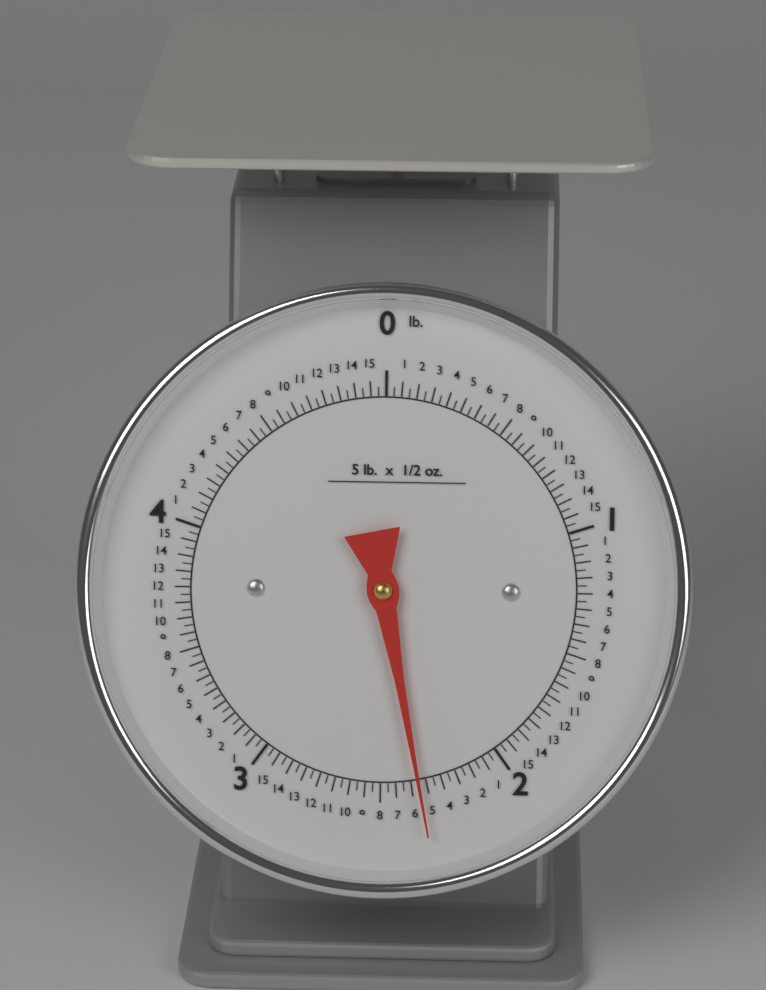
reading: 2.34375 lb
